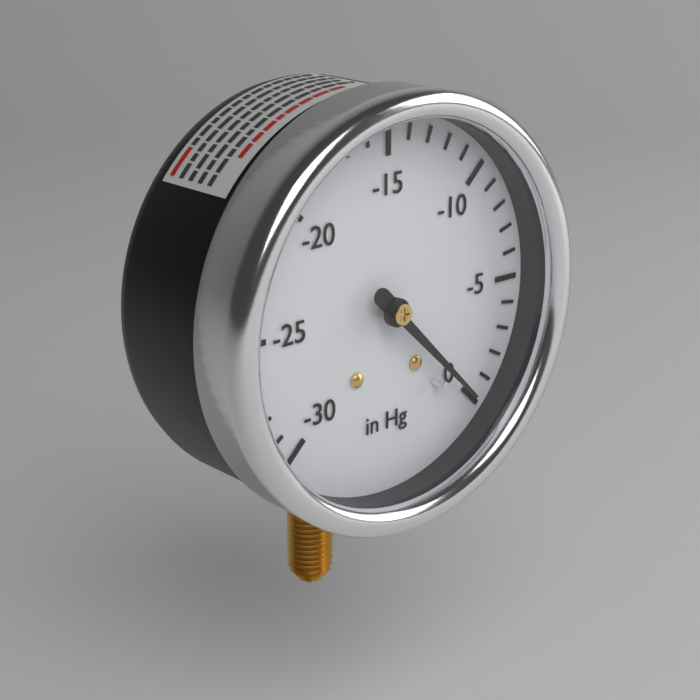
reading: 0 inHg
